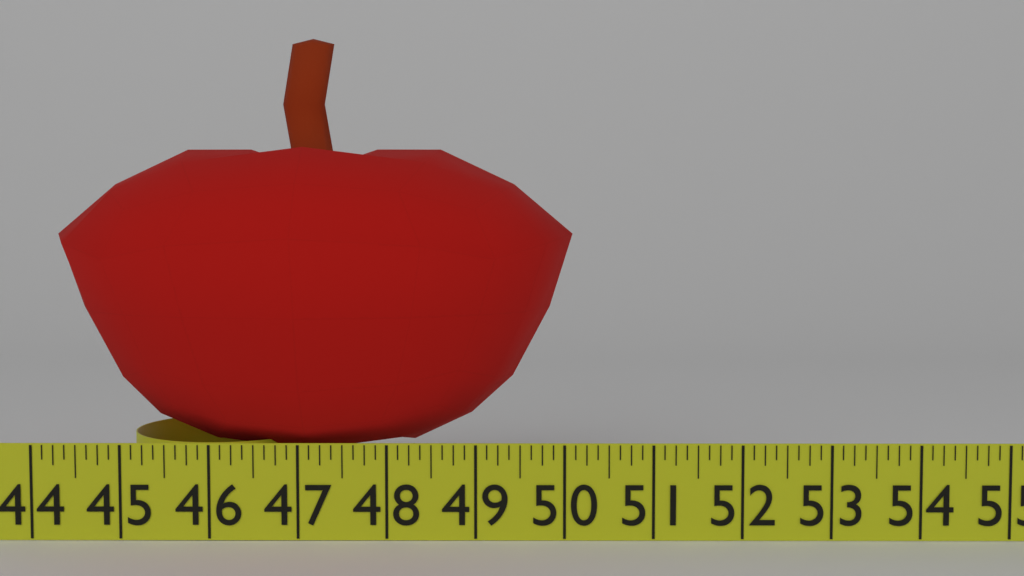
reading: 50.125 in
